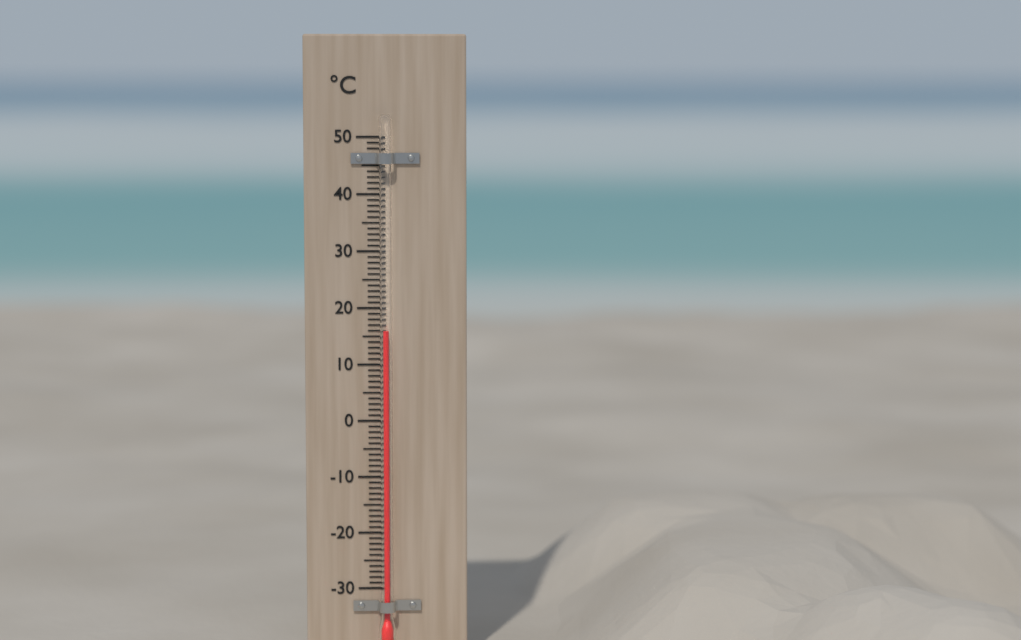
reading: 16 °C
